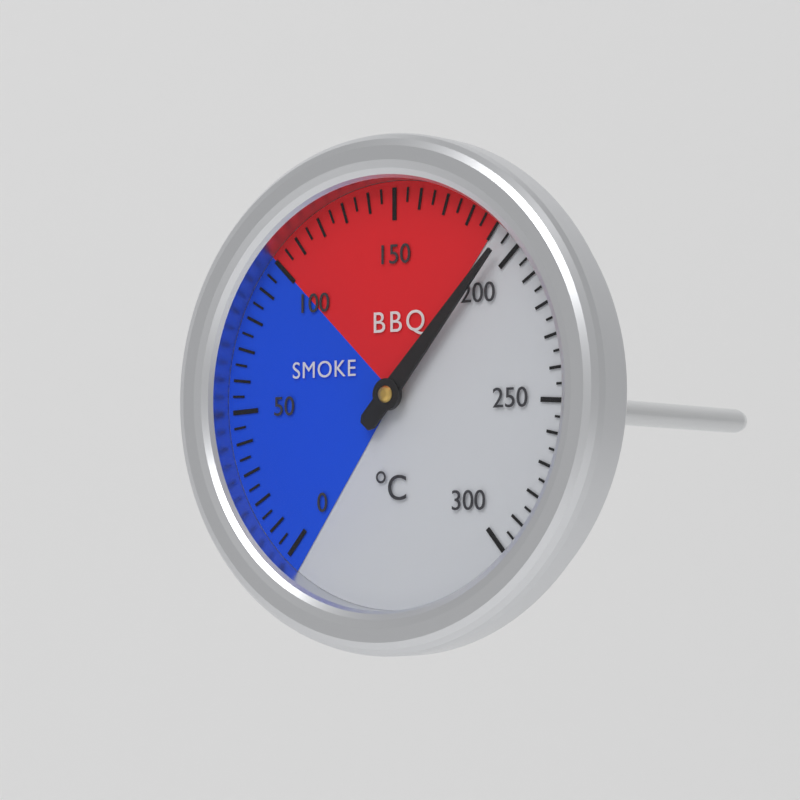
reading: 195 °C
